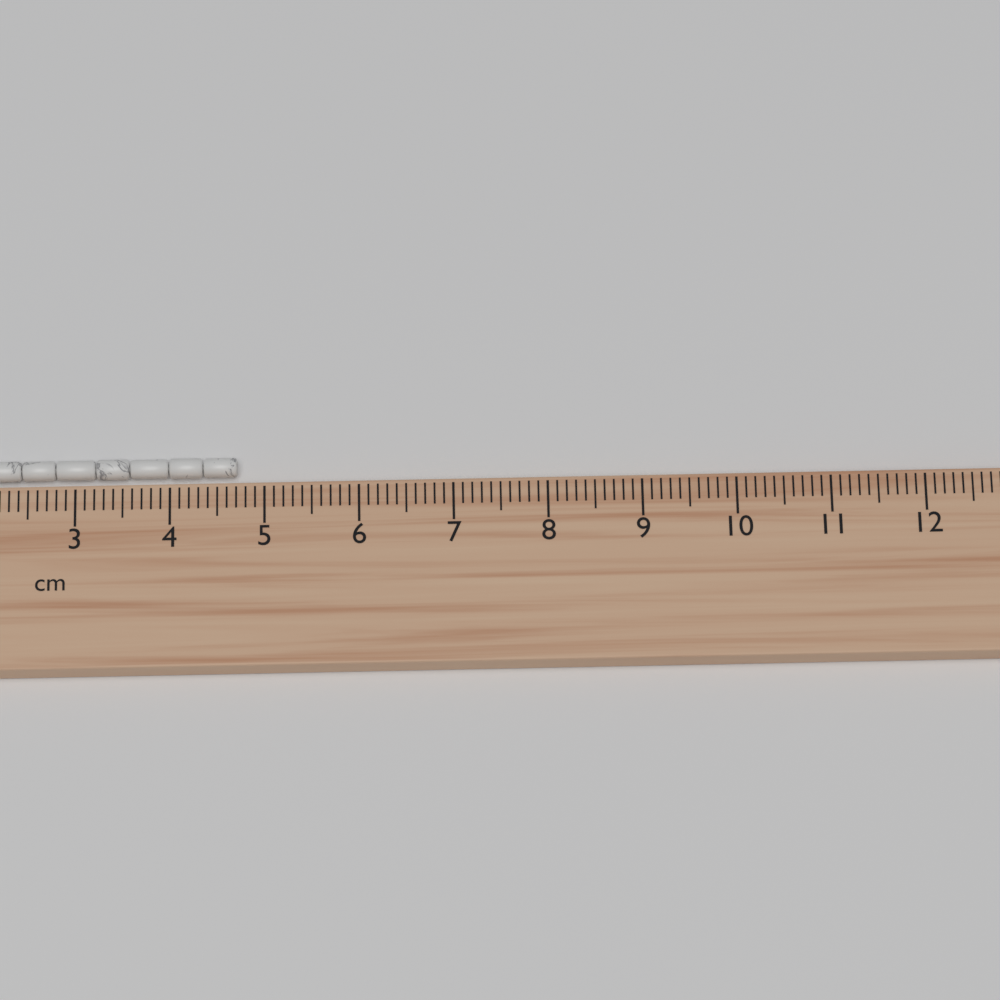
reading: 4.7 cm
